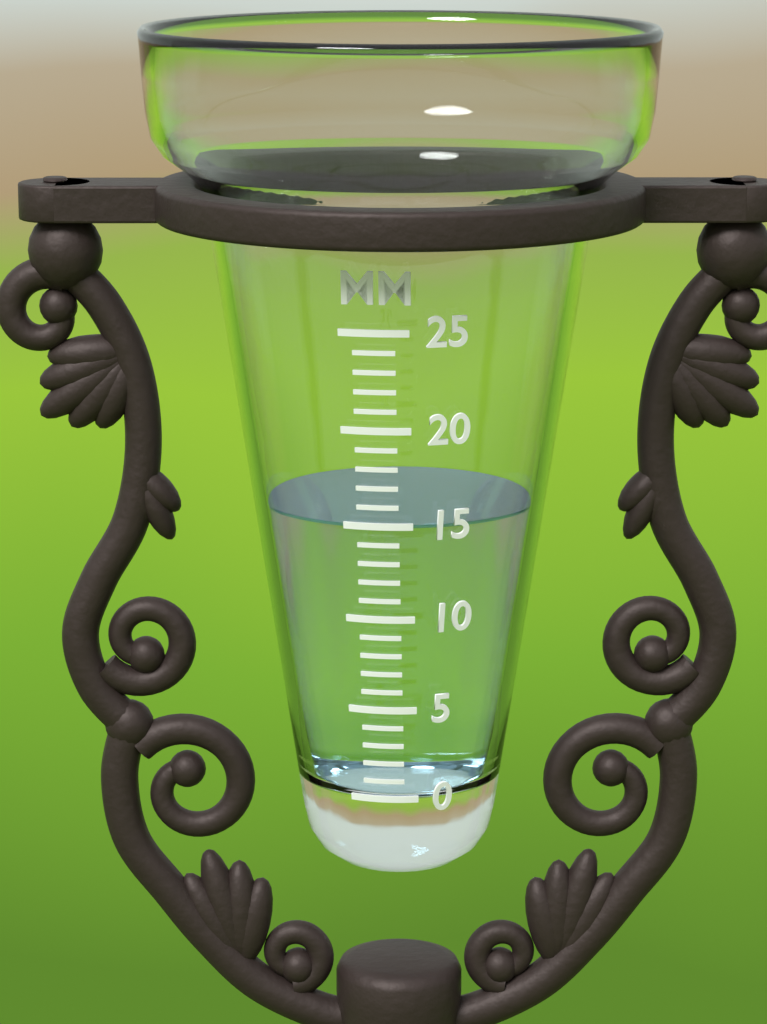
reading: 15 mm
